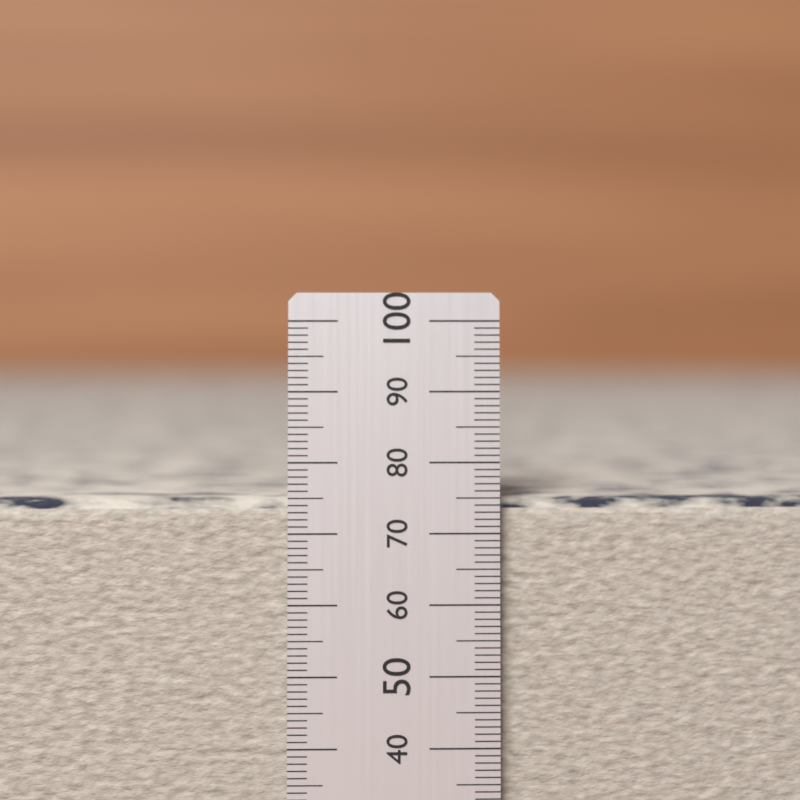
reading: 76 (no unit)
